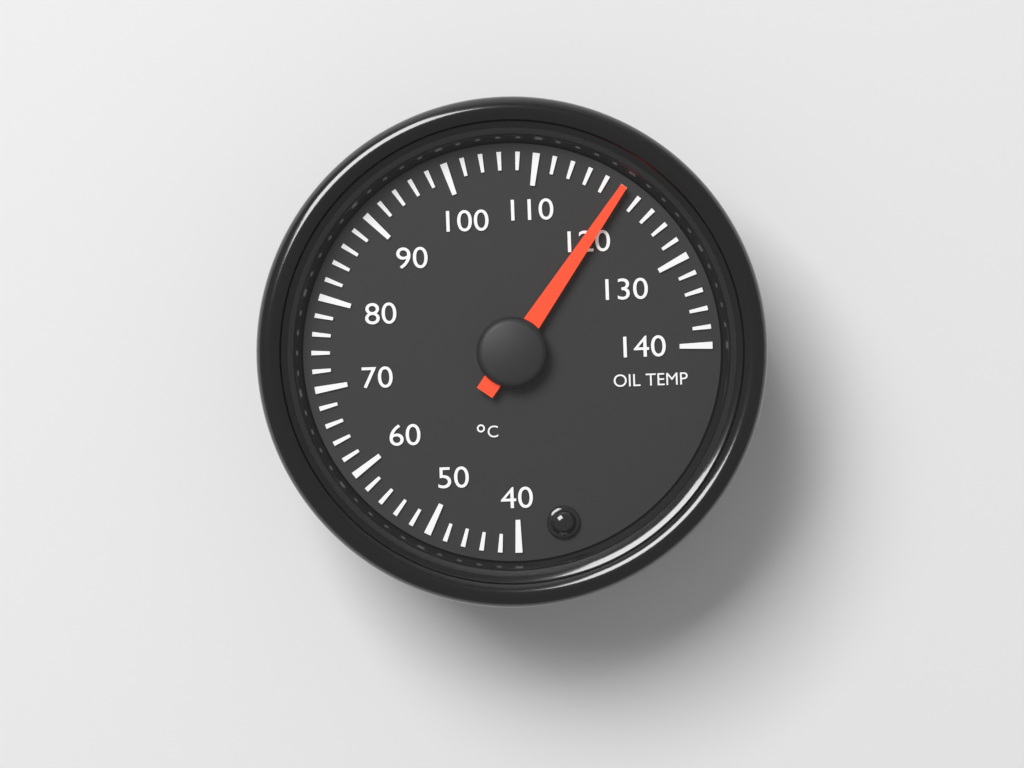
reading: 120 °C
